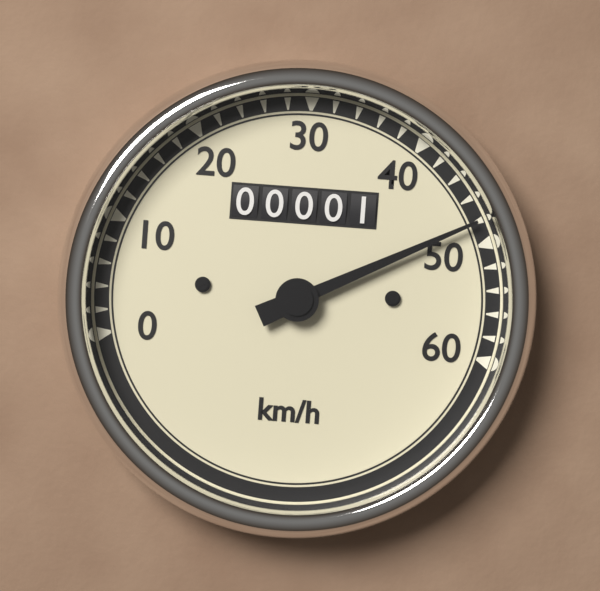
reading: 48 km/h
